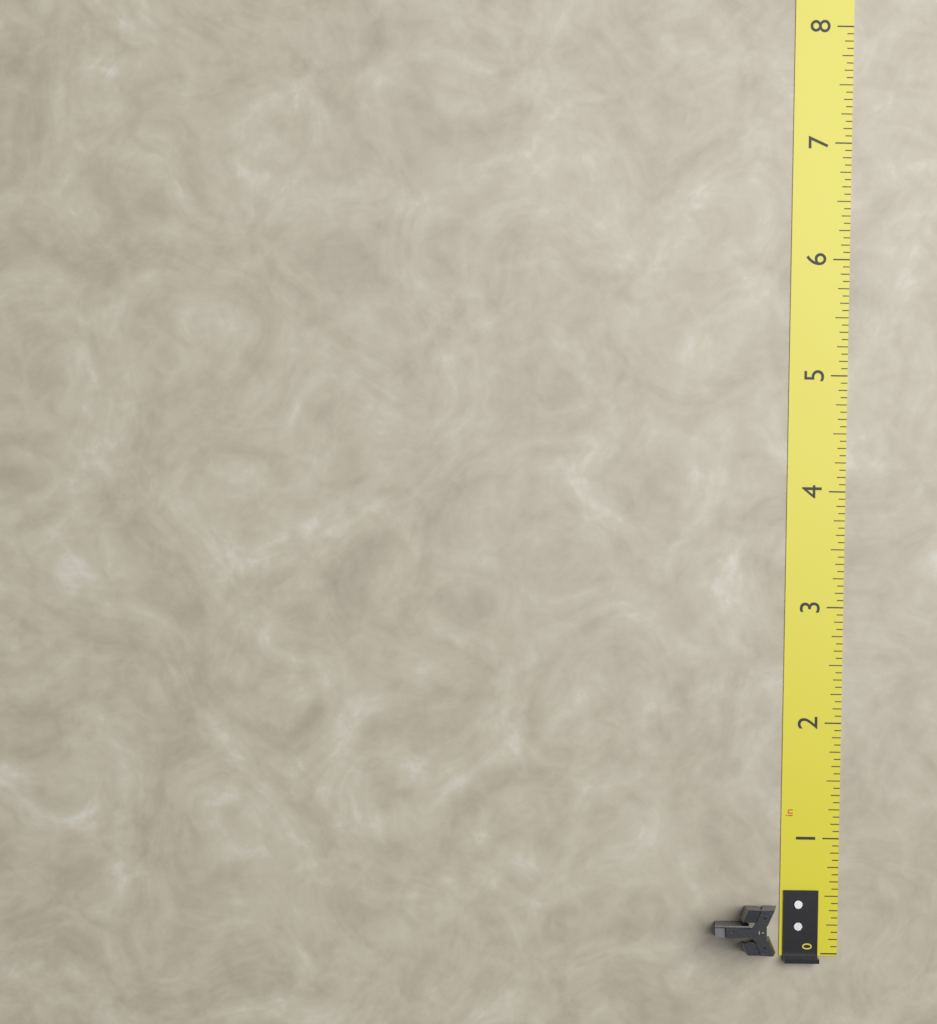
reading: 0.5000 in
